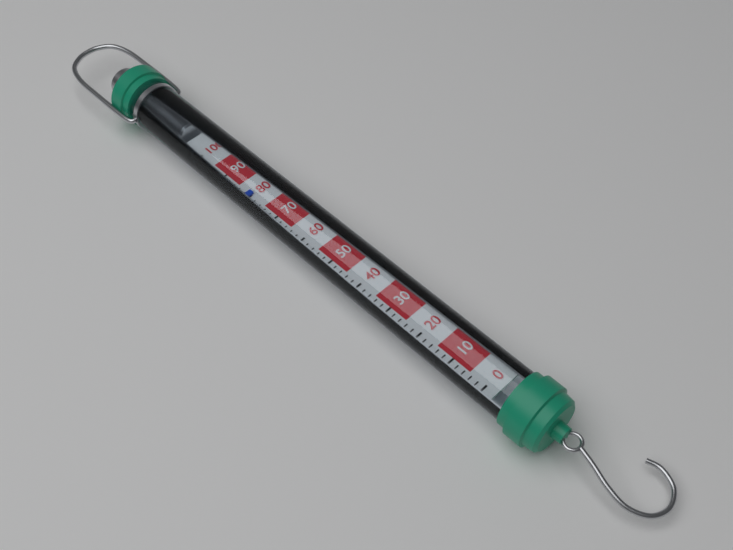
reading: 80 (no unit)
